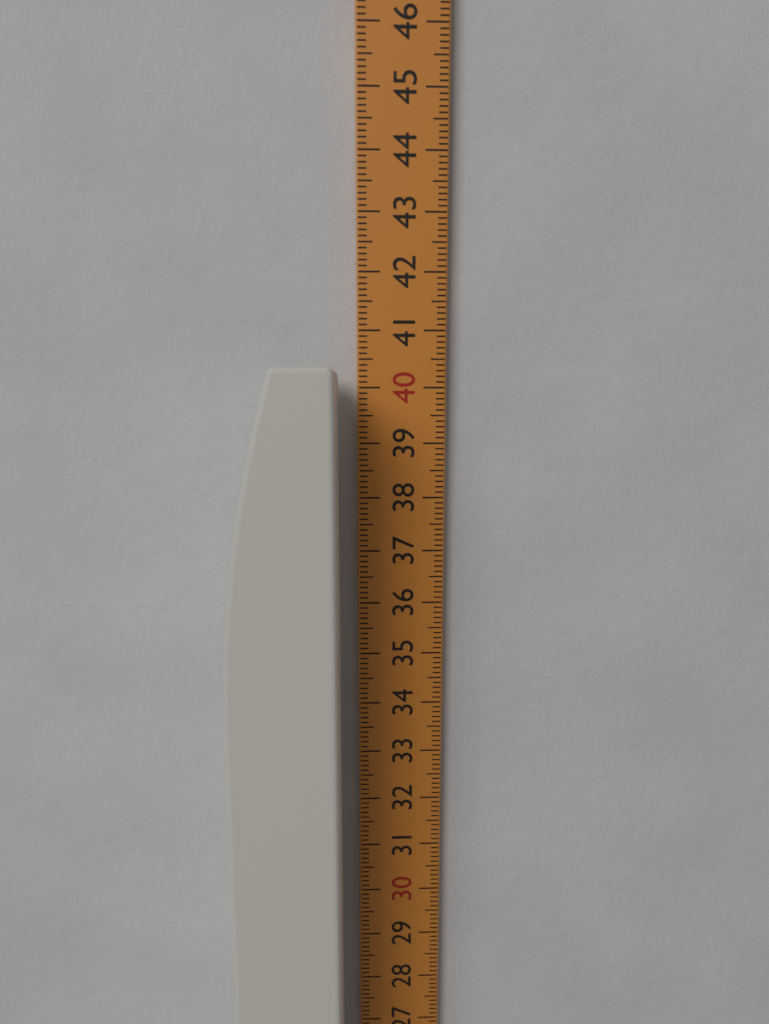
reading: 40.3 cm
